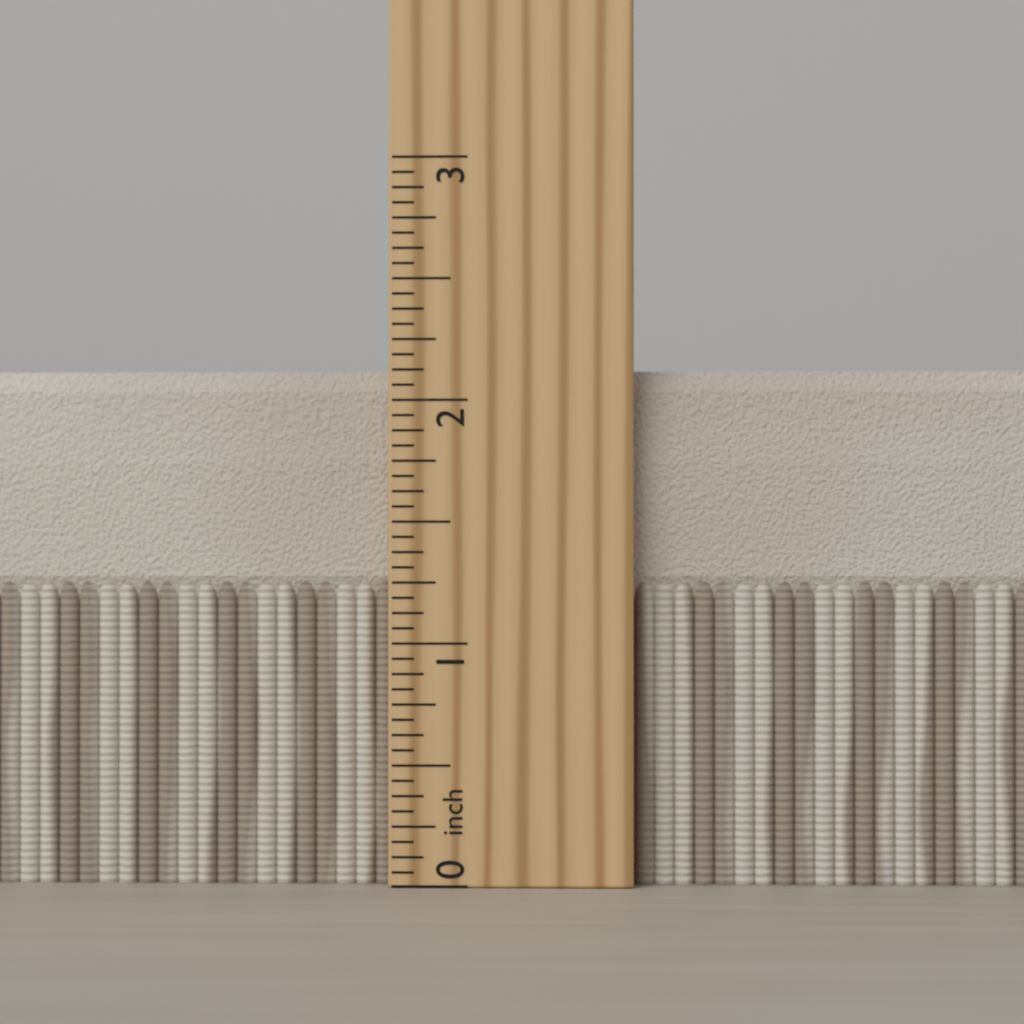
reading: 2.1250 inch
